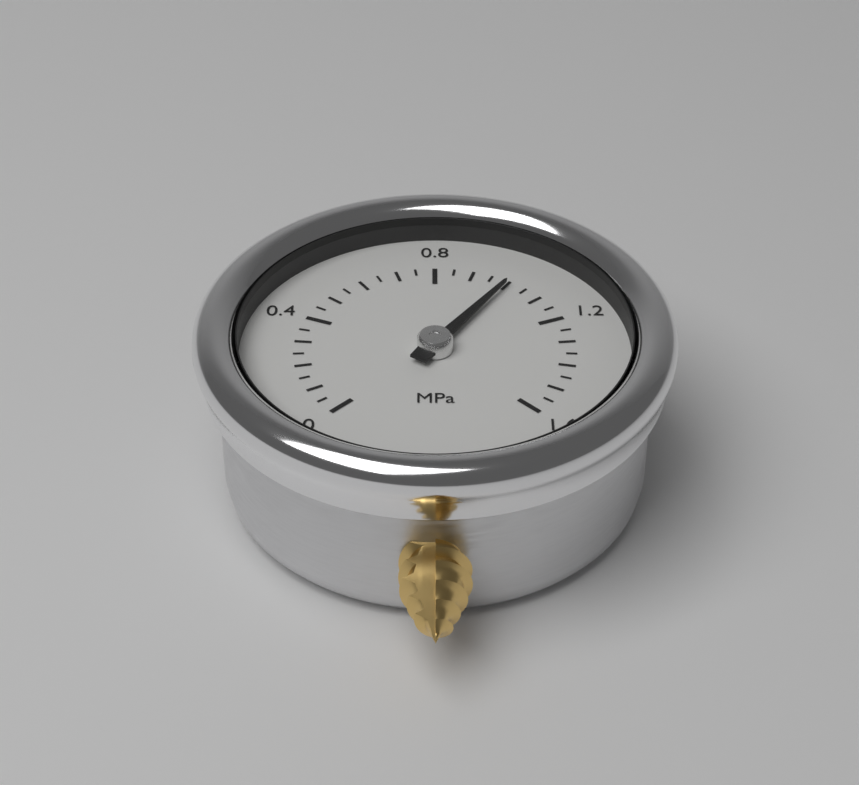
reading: 1.00 MPa
